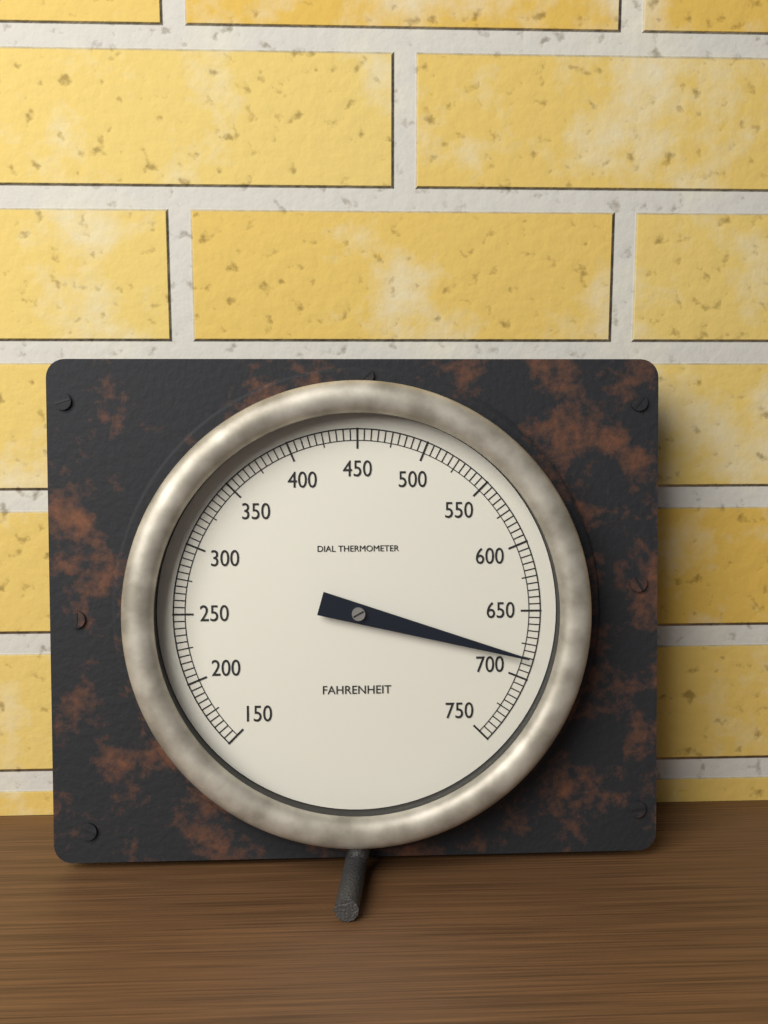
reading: 685 °F
